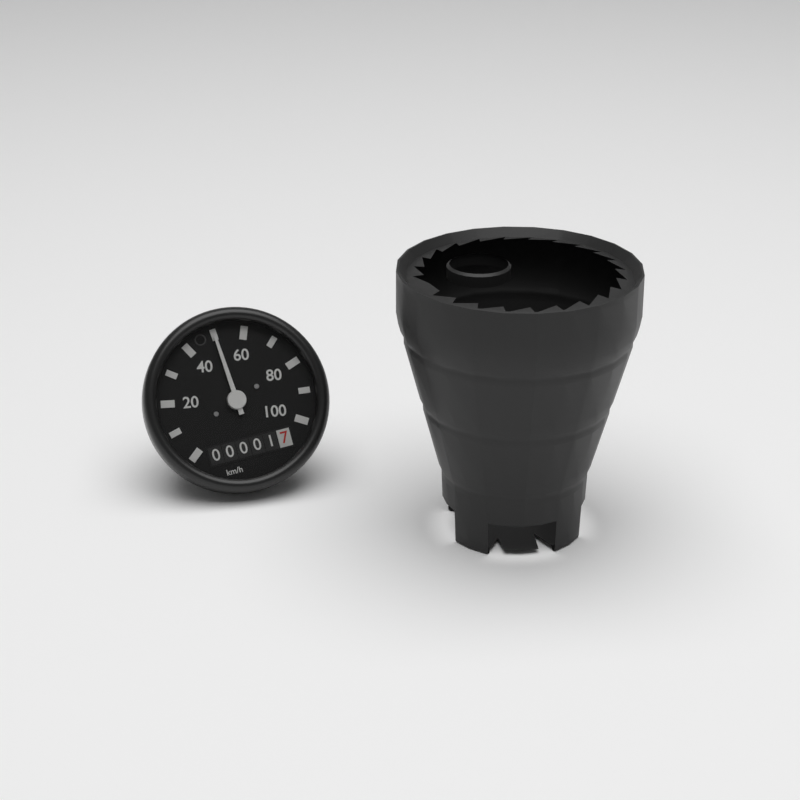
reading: 50 km/h
